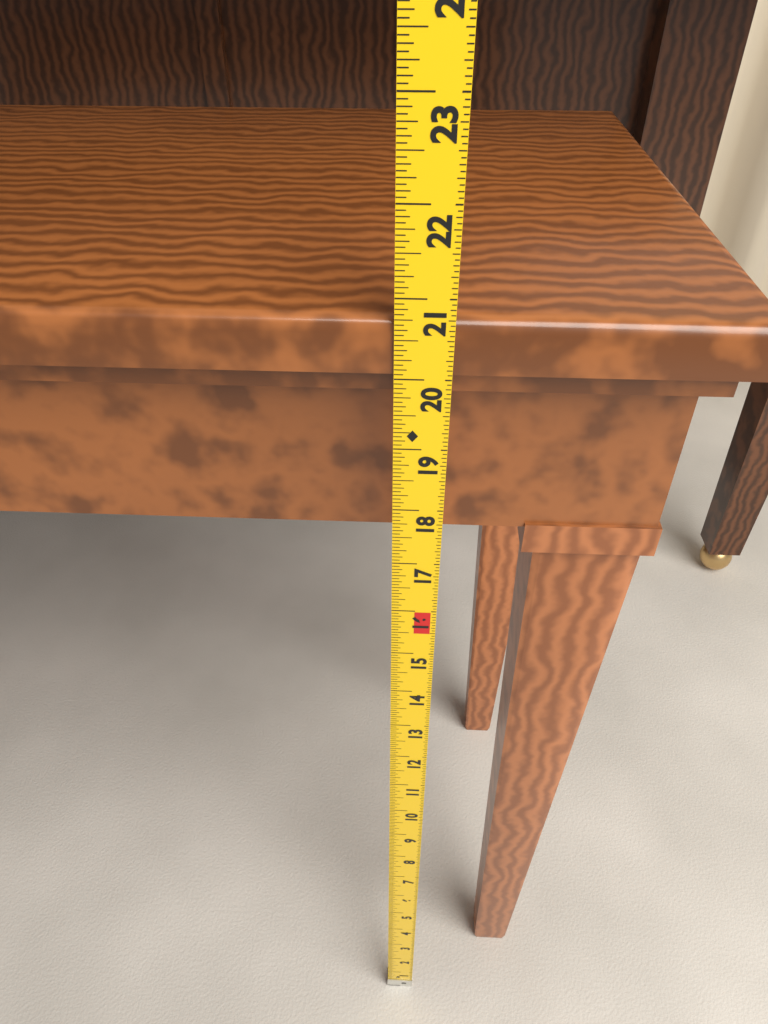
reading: 20.7500 in
